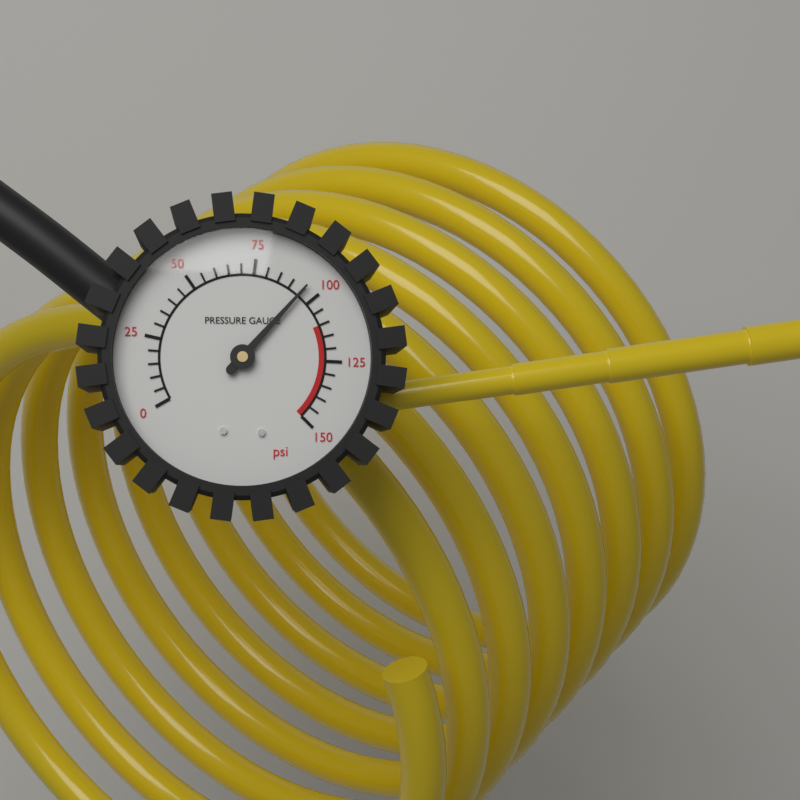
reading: 95 psi
